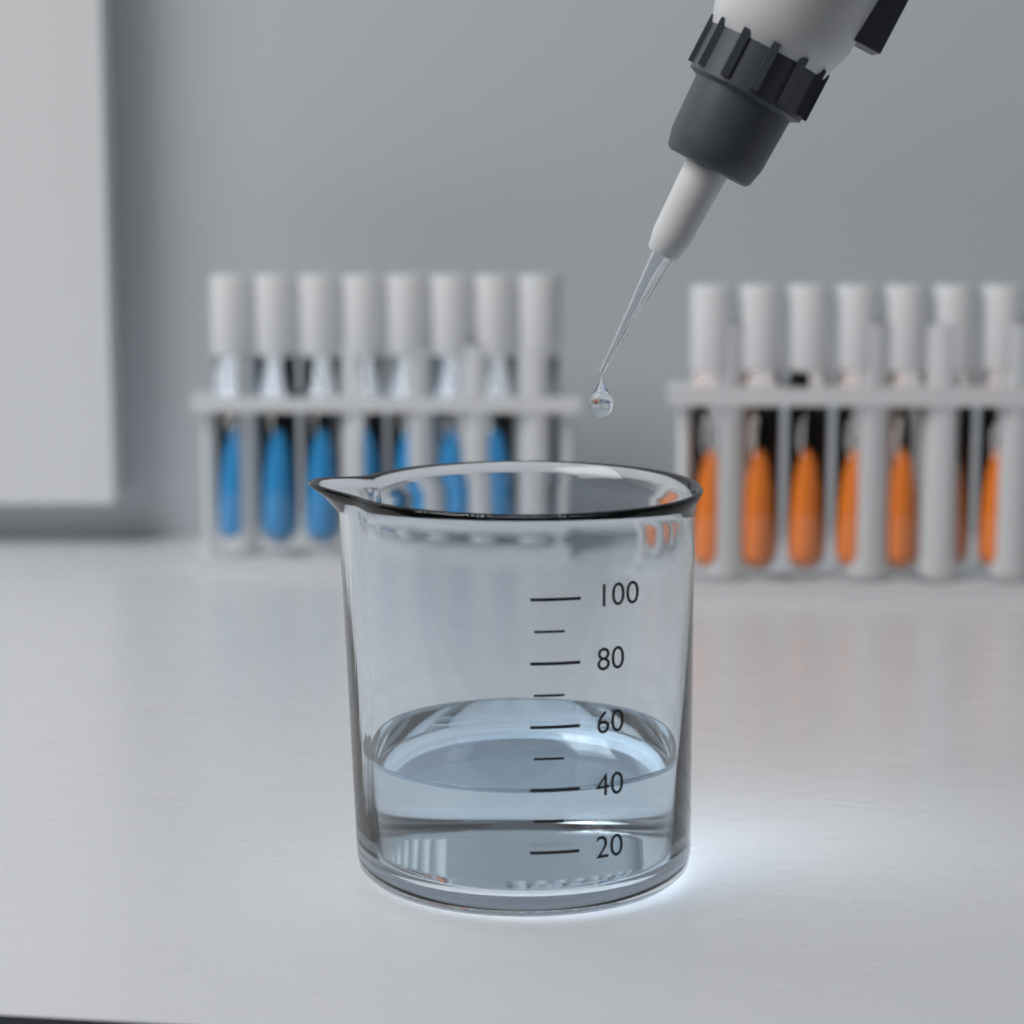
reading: 40 (no unit)
